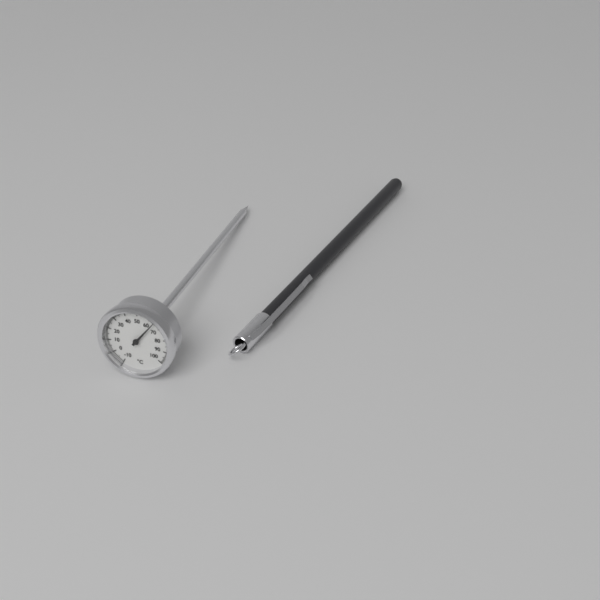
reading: 64 °C
